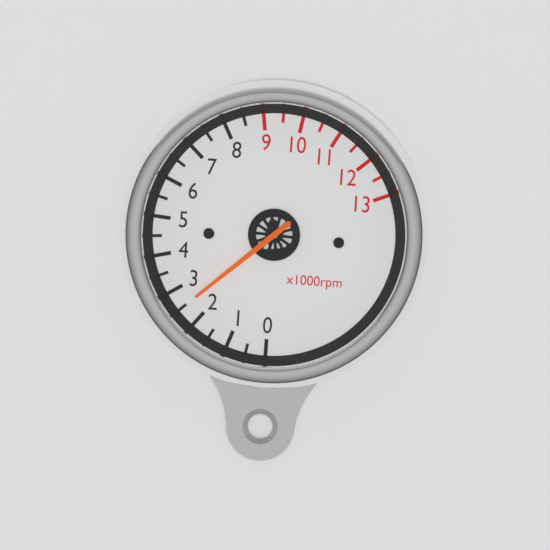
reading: 2.5 x1000rpm
